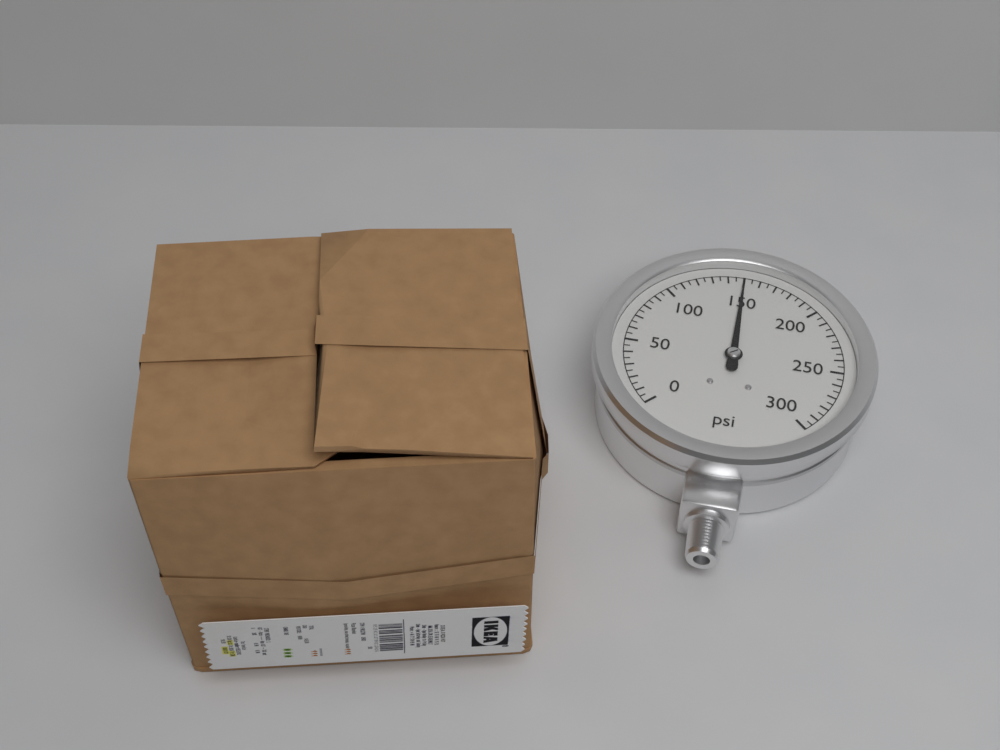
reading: 150 psi
